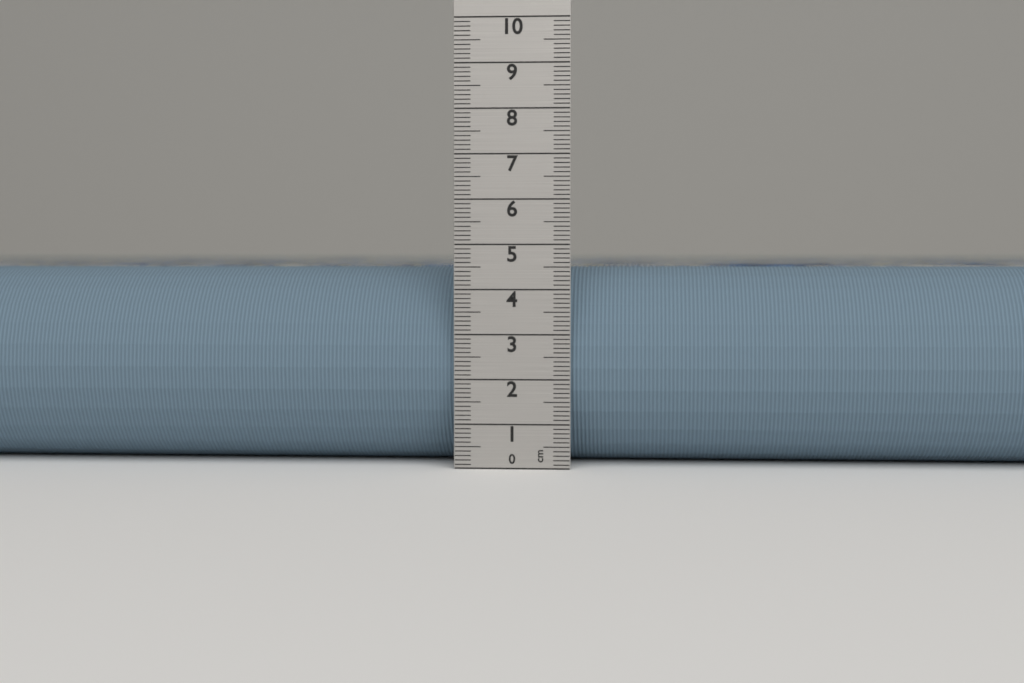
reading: 4.5 cm
